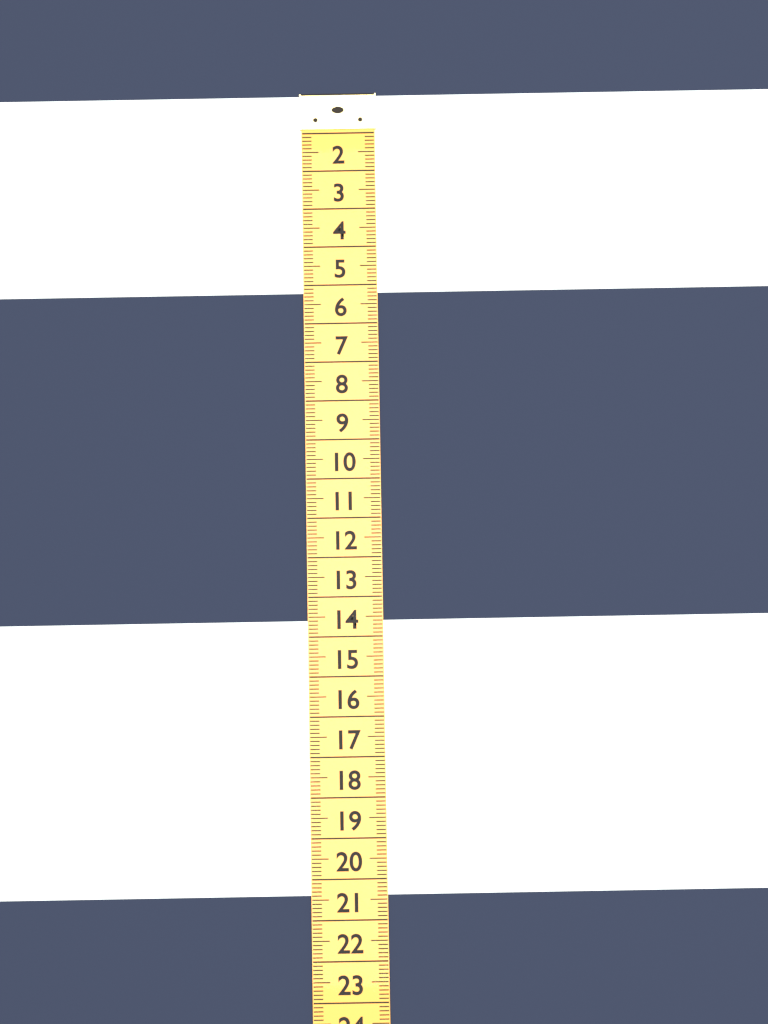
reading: 5.2 (no unit)
